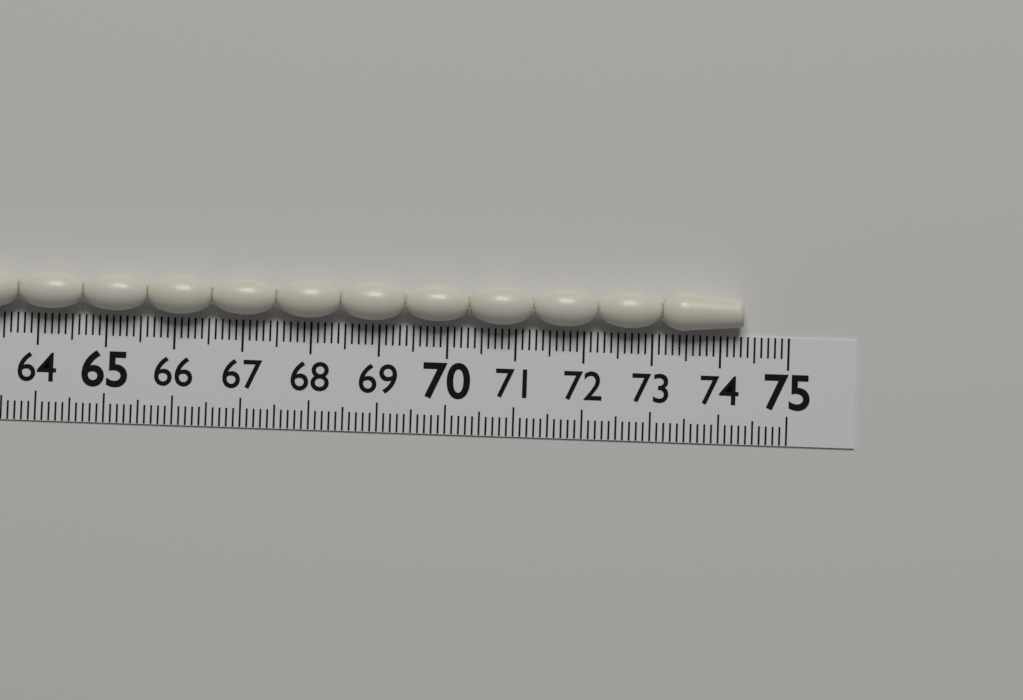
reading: 74.3 (no unit)
